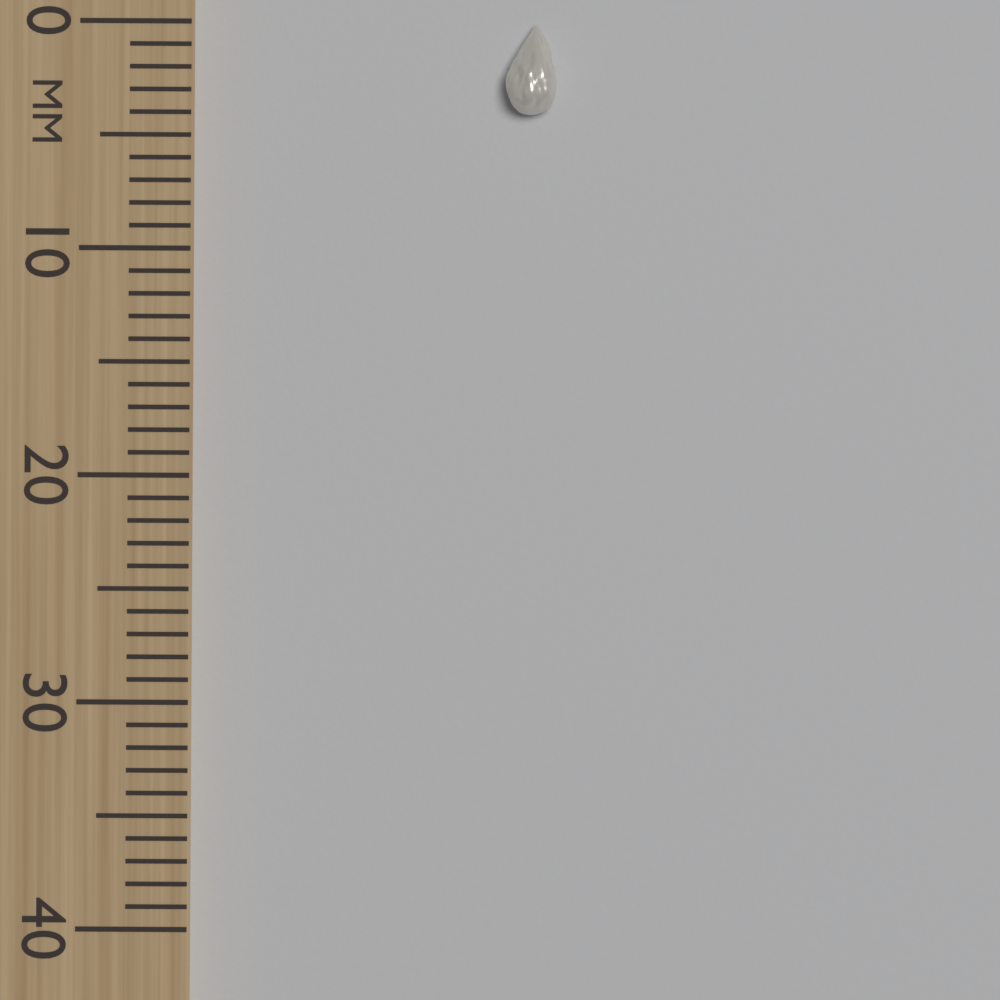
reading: 4 mm
